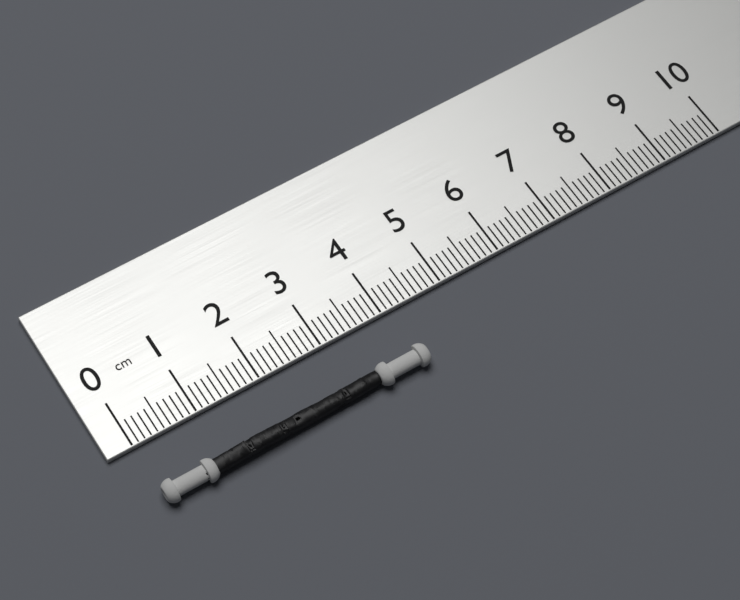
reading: 4.2 cm
